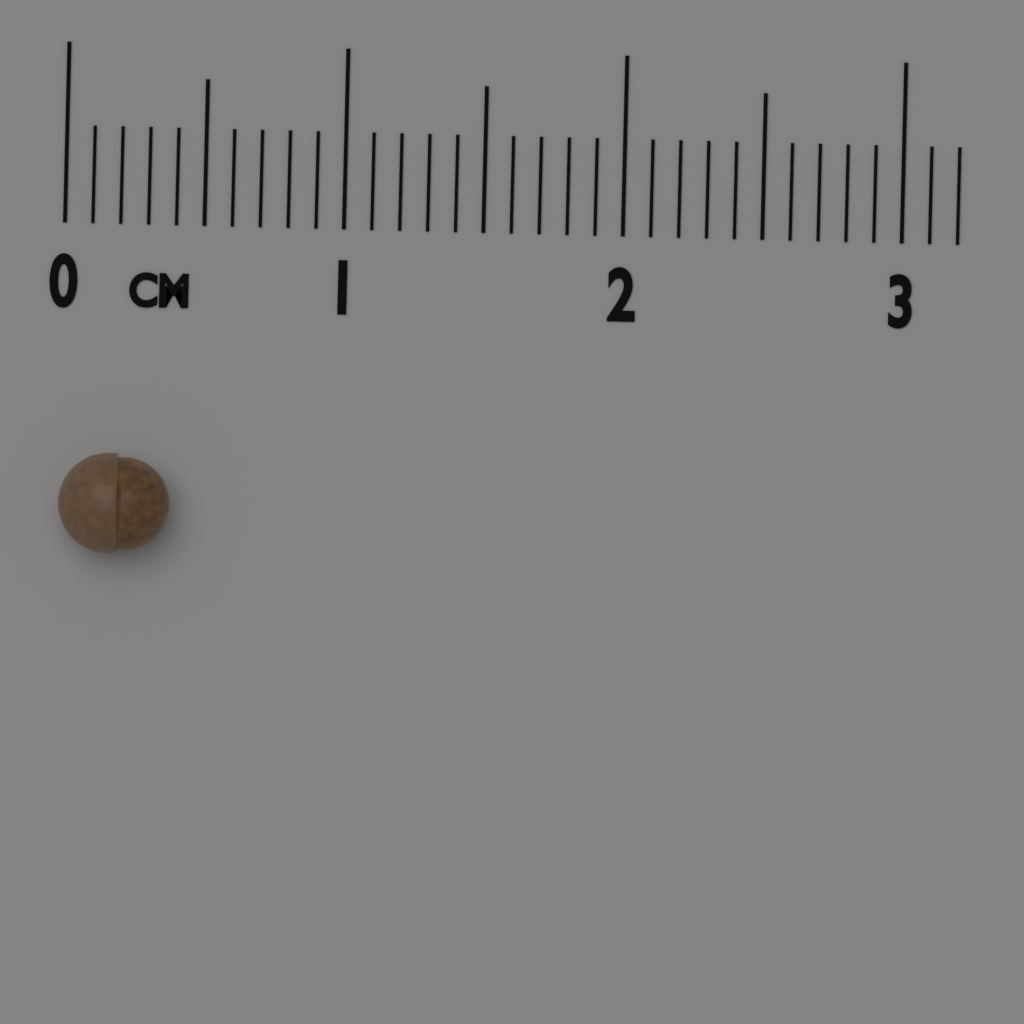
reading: 0.4 cm
